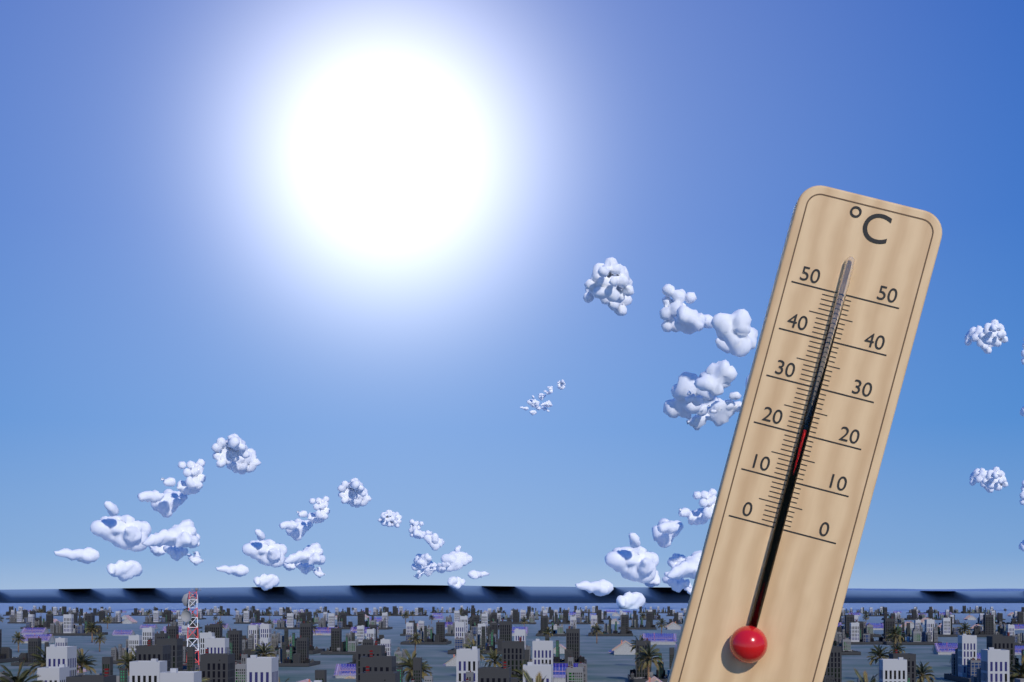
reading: 21 °C
